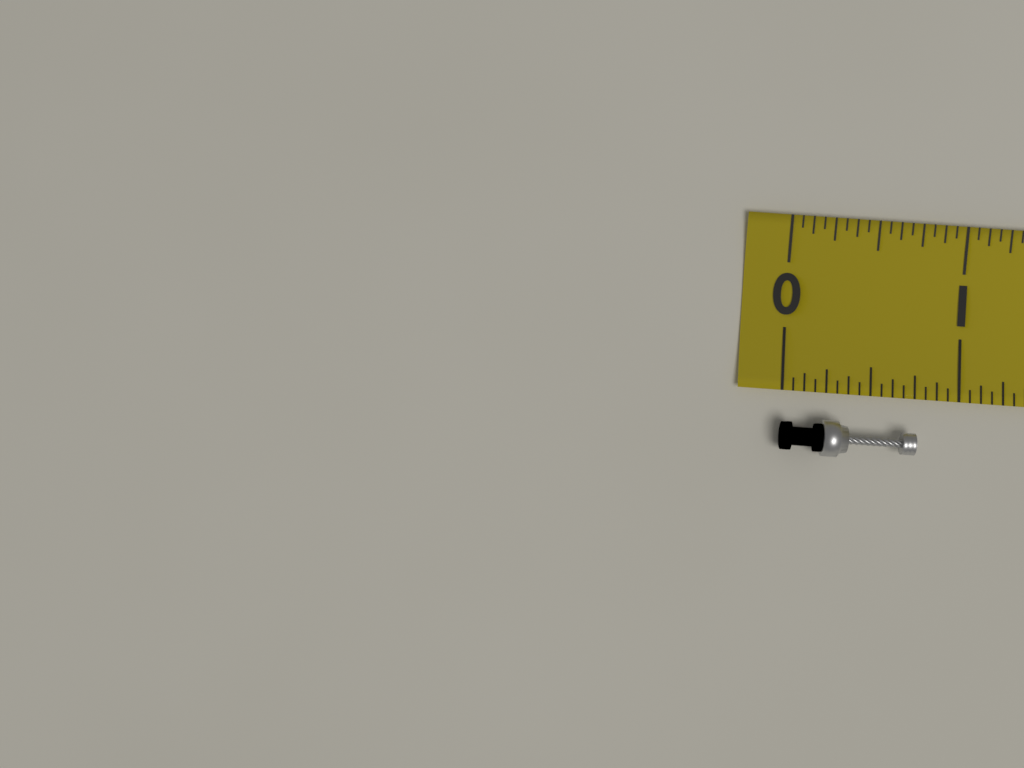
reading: 0.7500 (no unit)
